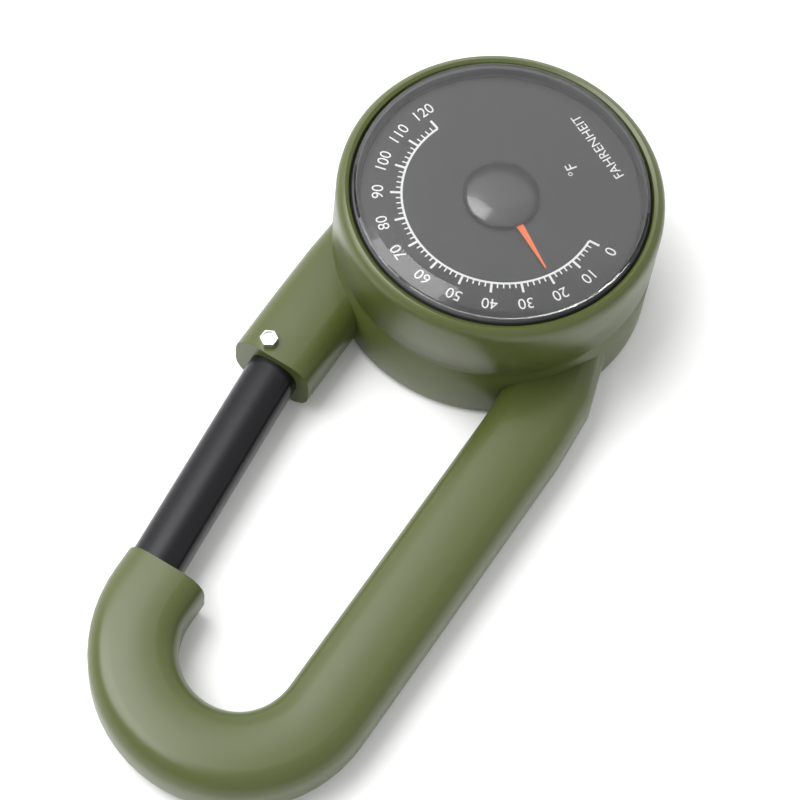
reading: 20 °F
